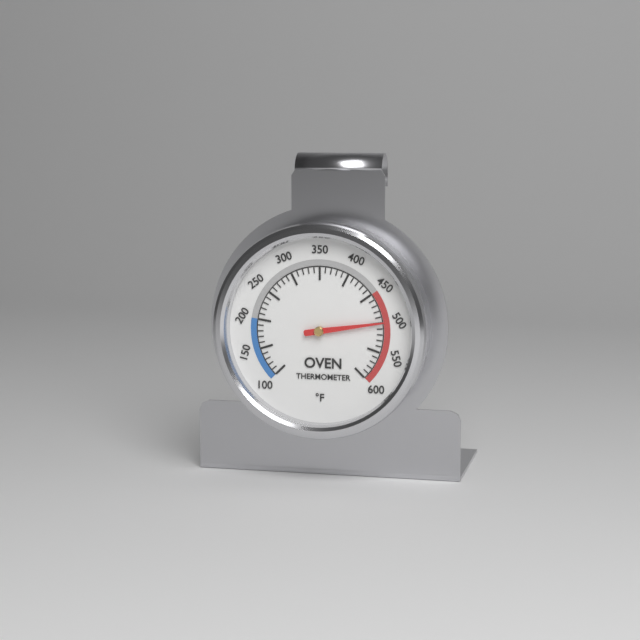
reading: 500 °F
